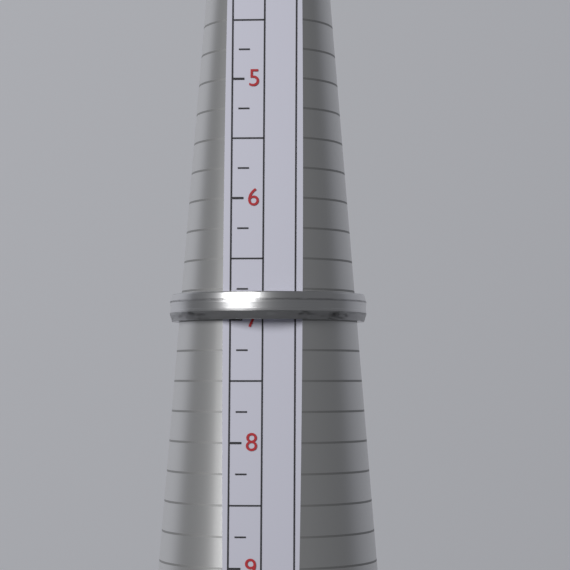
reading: 7.00 (no unit)
